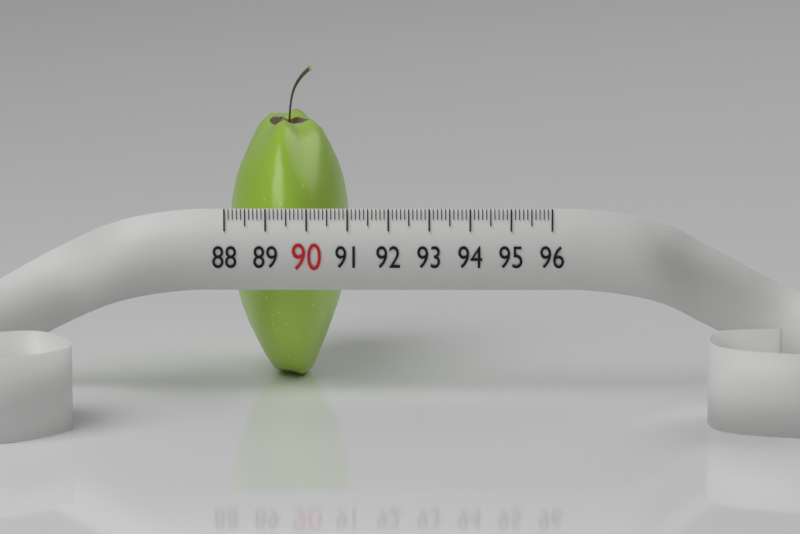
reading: 91.0 (no unit)
